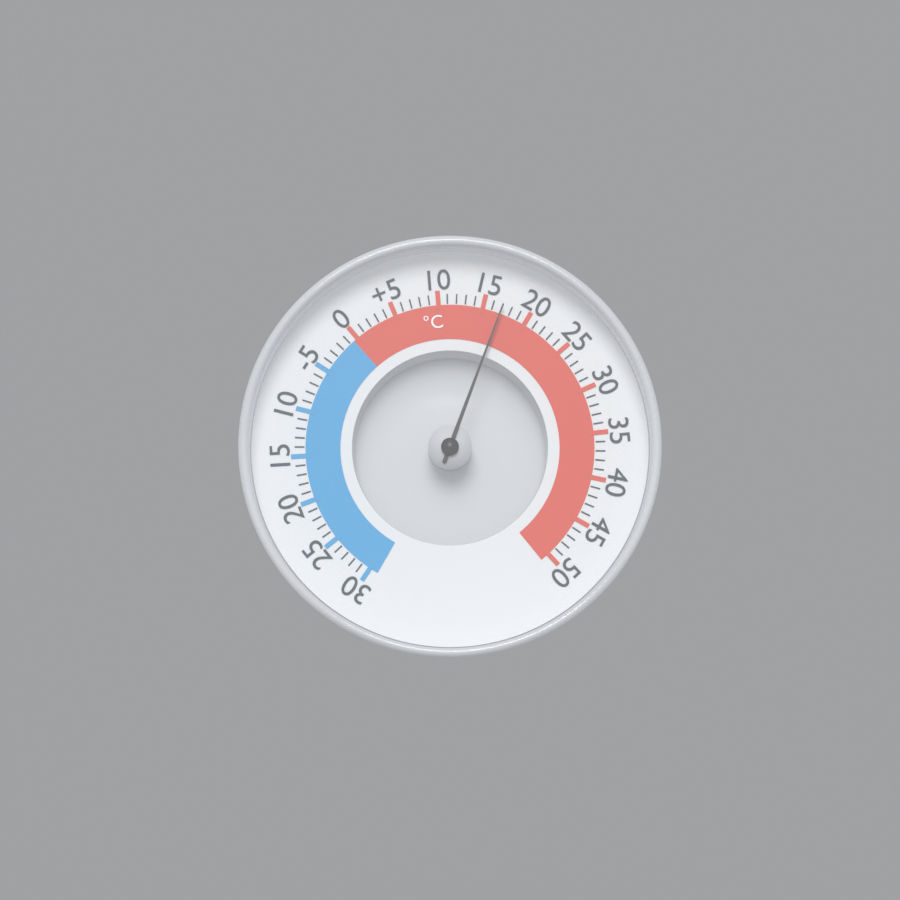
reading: 17 °C
